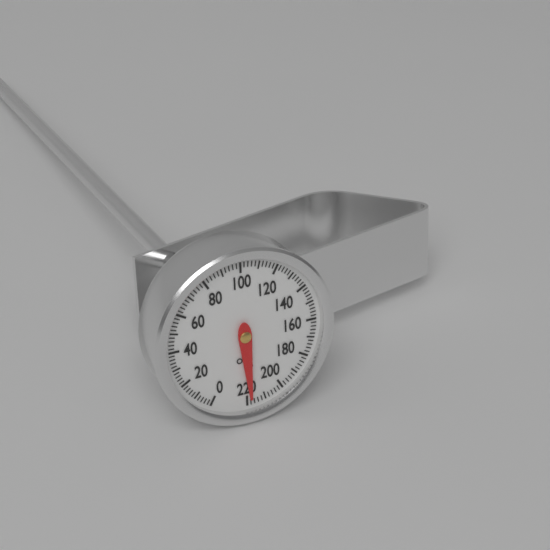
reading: 218 °C
